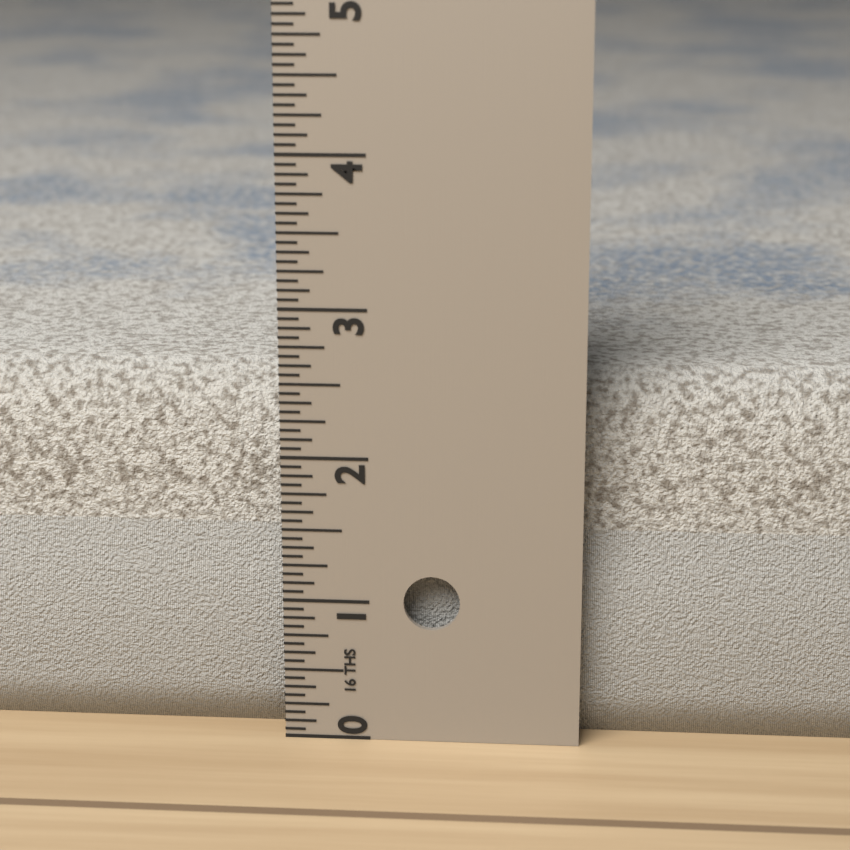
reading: 2.5000 in
